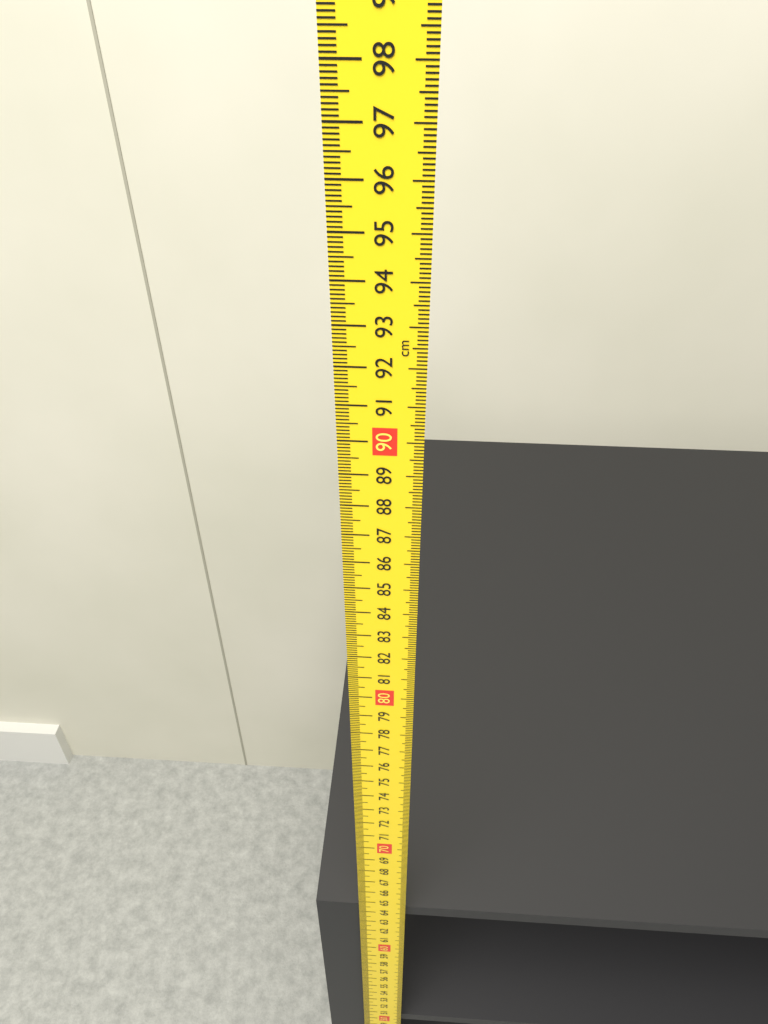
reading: 63.8 cm
